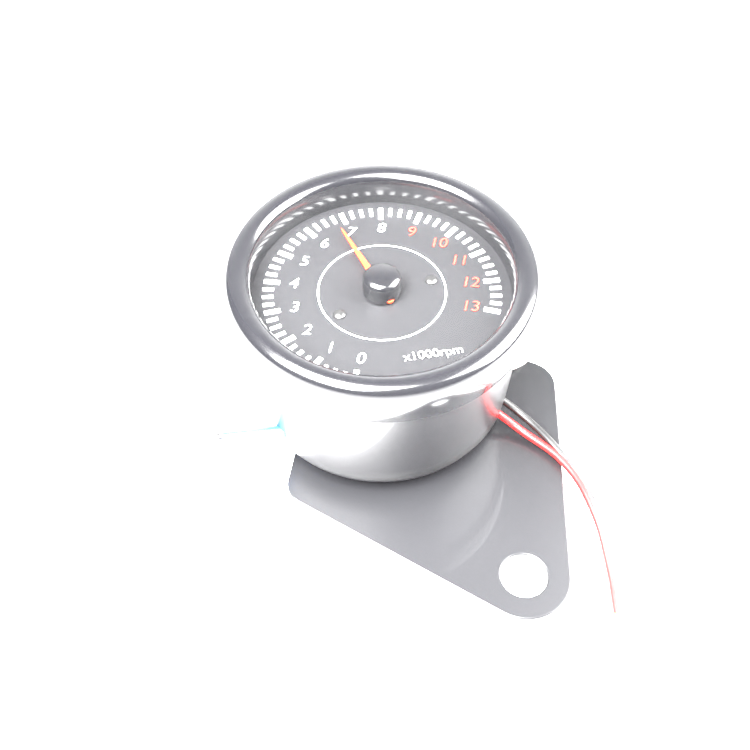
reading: 6.75 x1000 rpm
